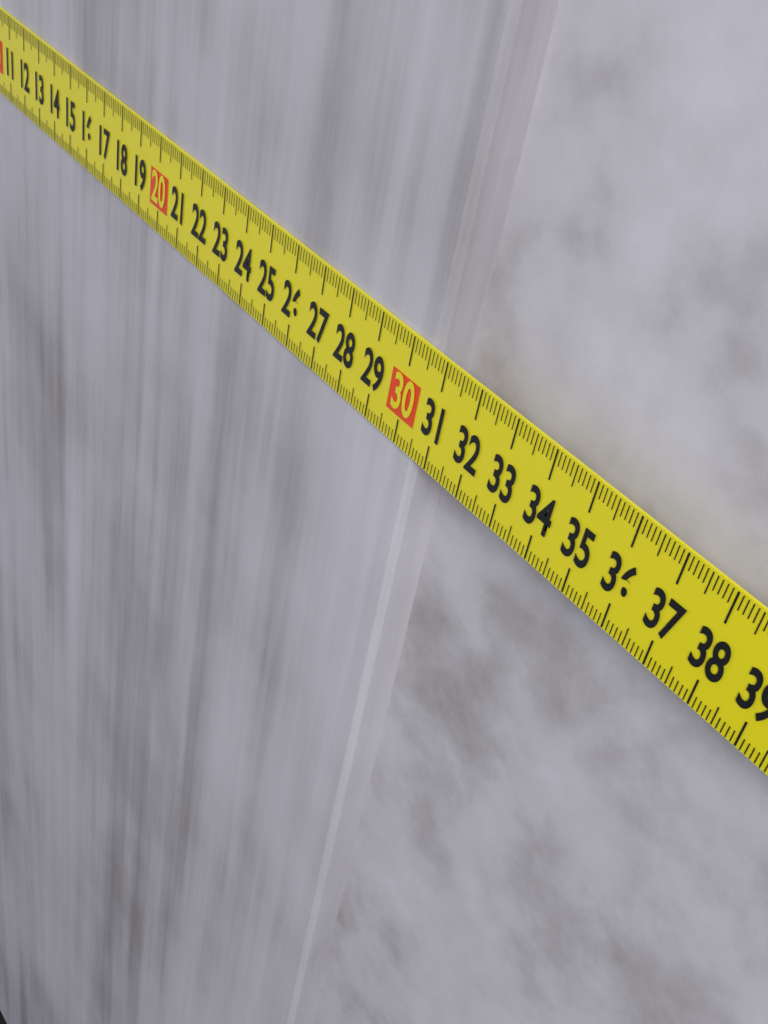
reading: 30.6 cm
